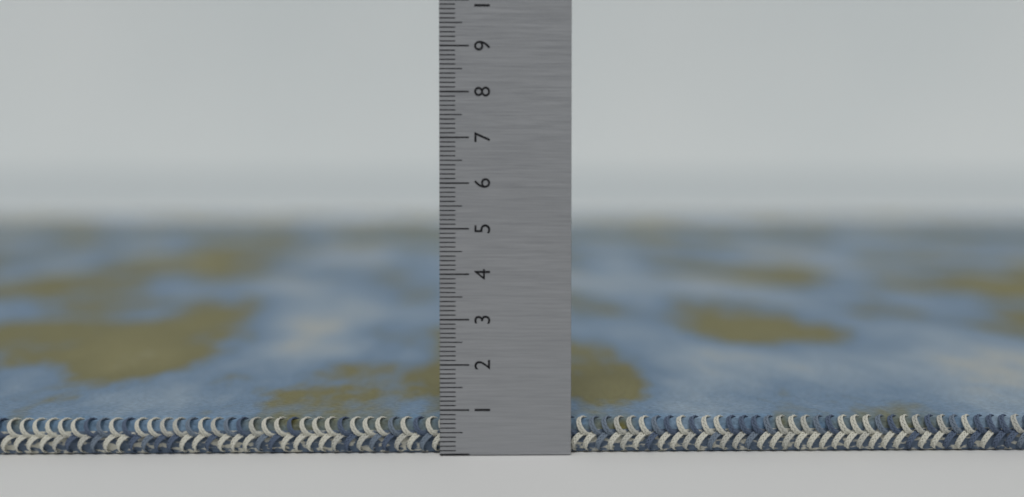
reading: 0.8 (no unit)
